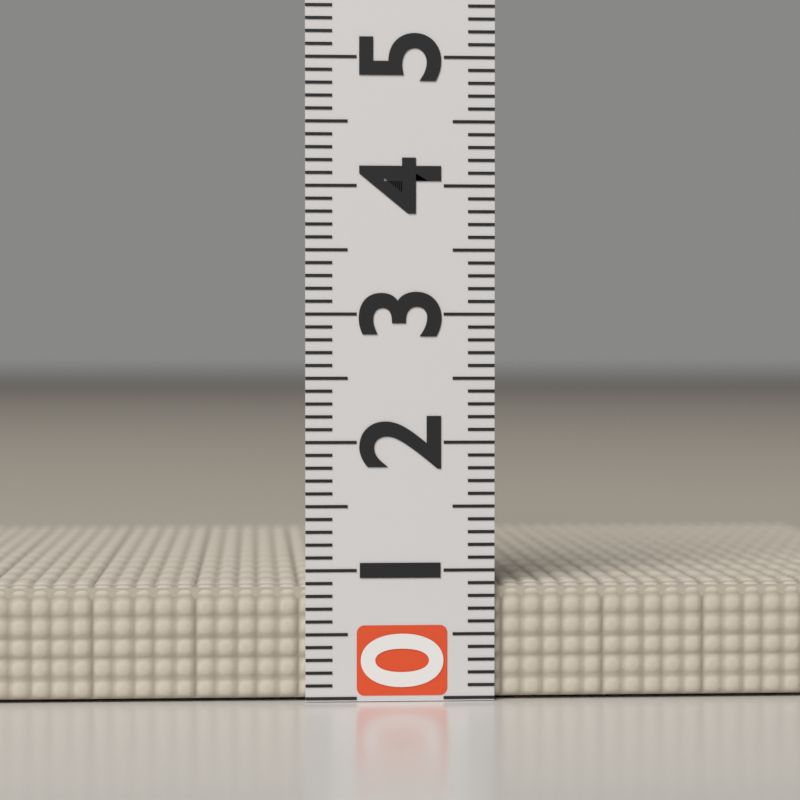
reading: 0.9 (no unit)
